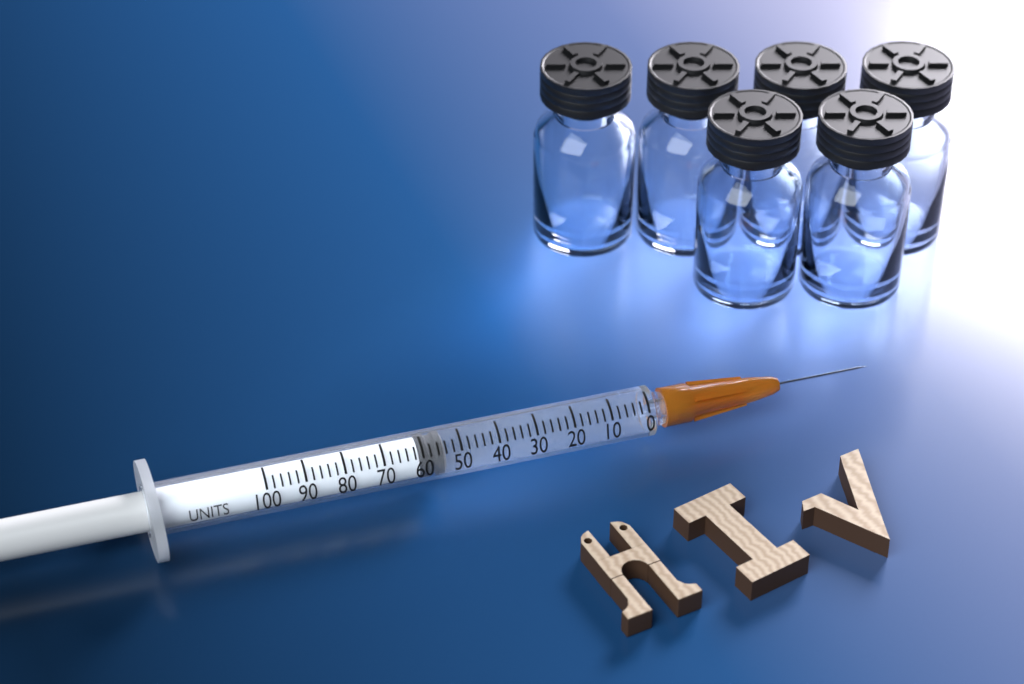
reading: 54 units
